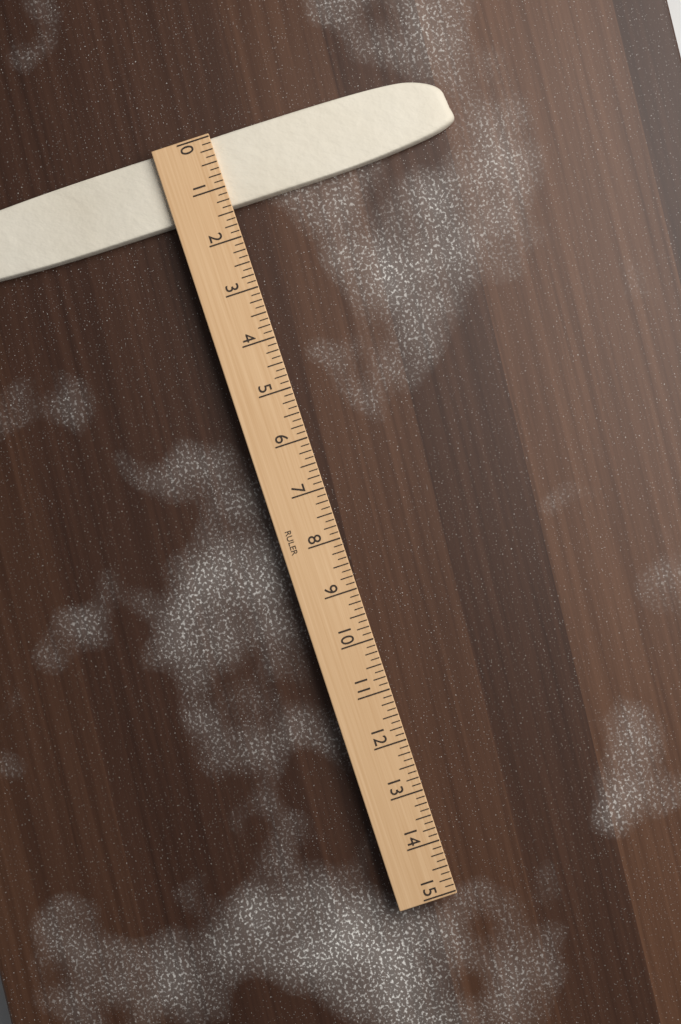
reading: 1.375 (no unit)
